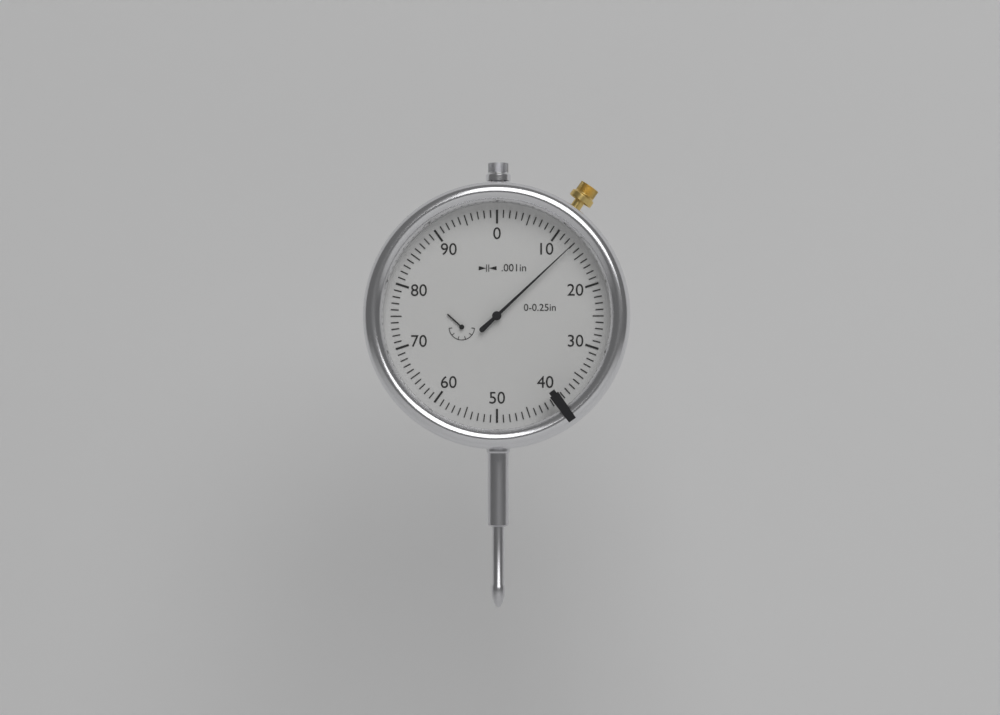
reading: 0.013 in
